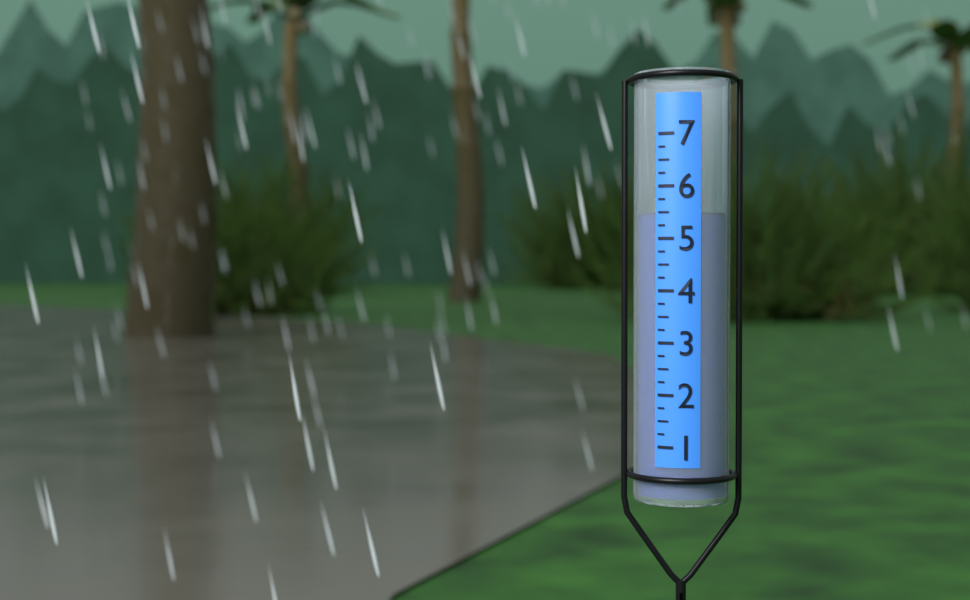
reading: 5.50 (no unit)
